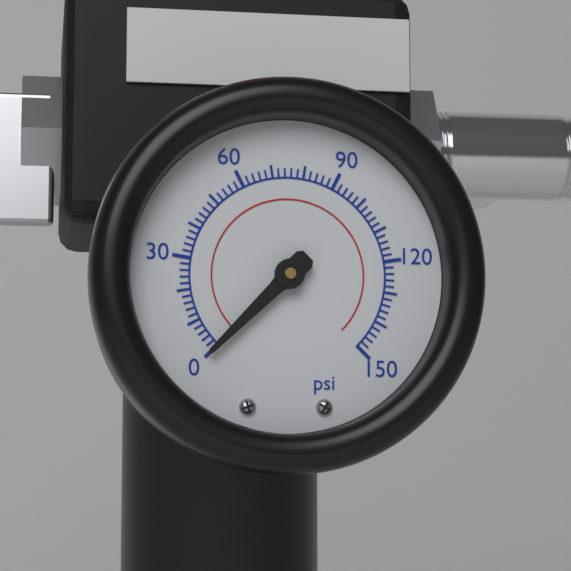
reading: 0 psi
